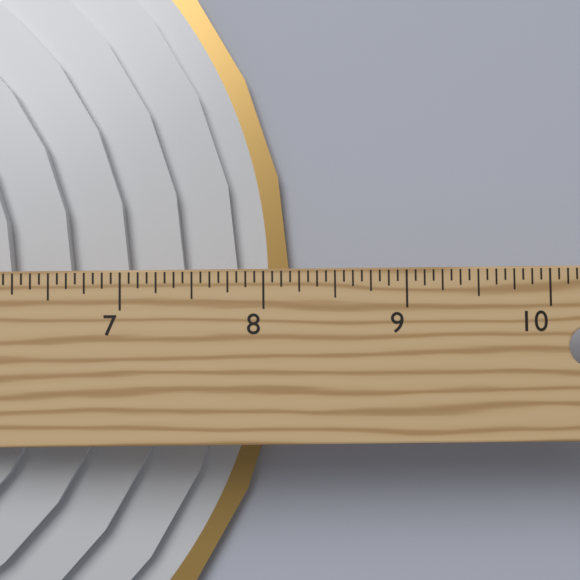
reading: 8.1875 in
